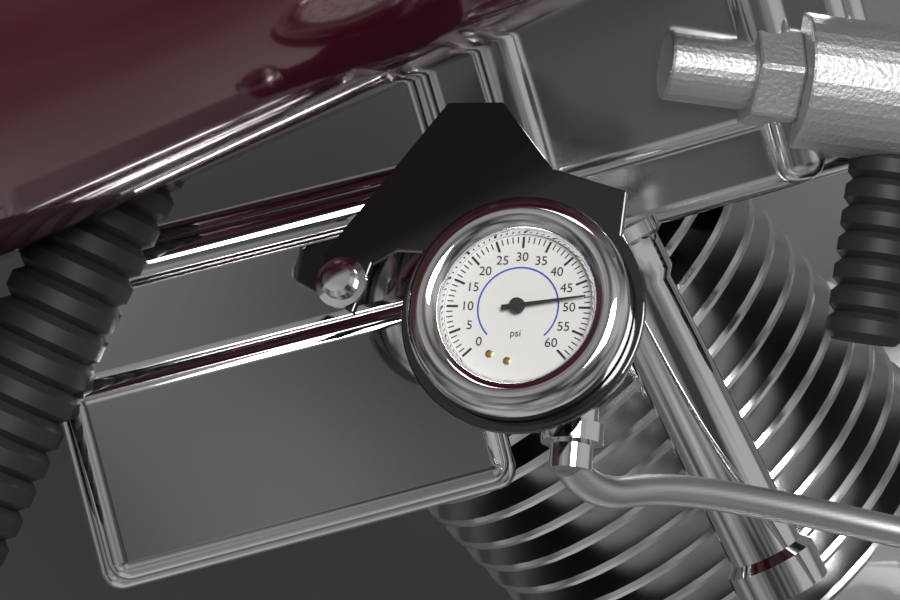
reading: 48 psi
